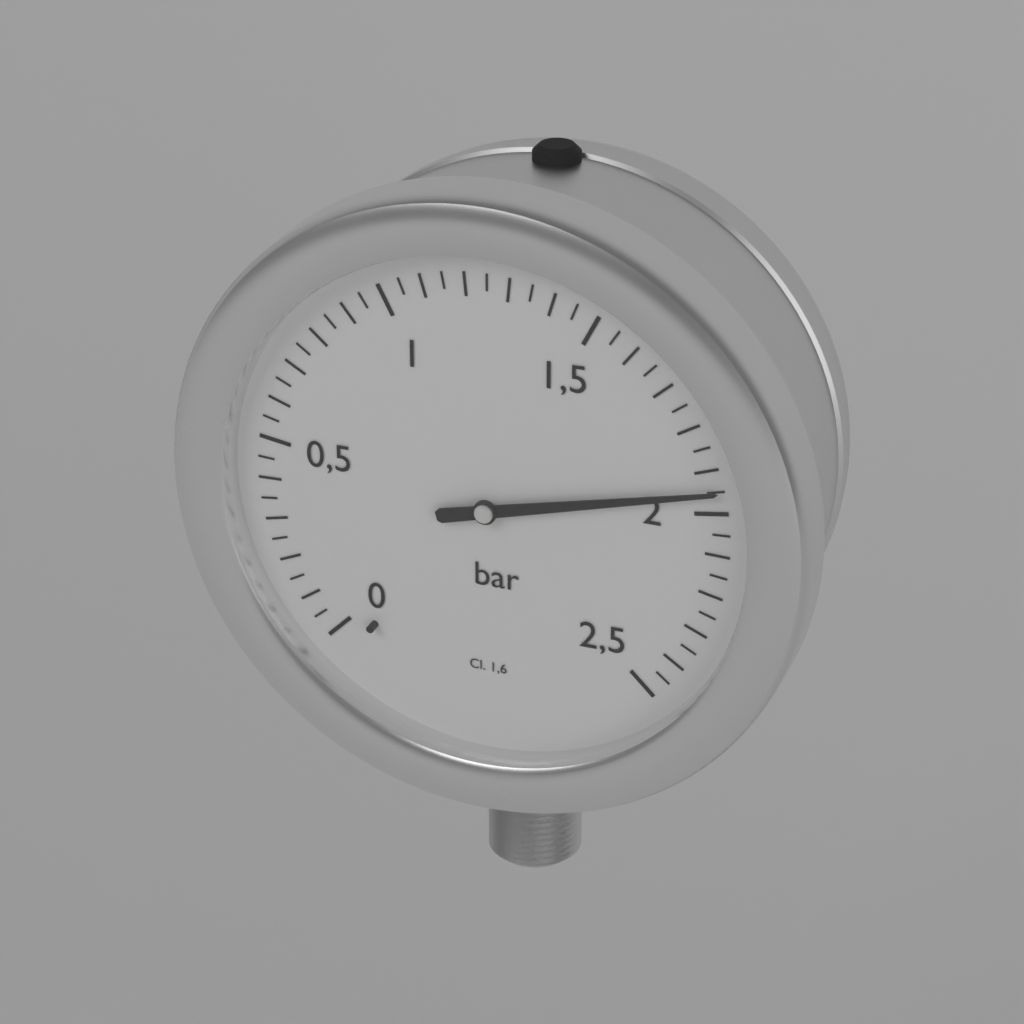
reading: 1.95 bar
